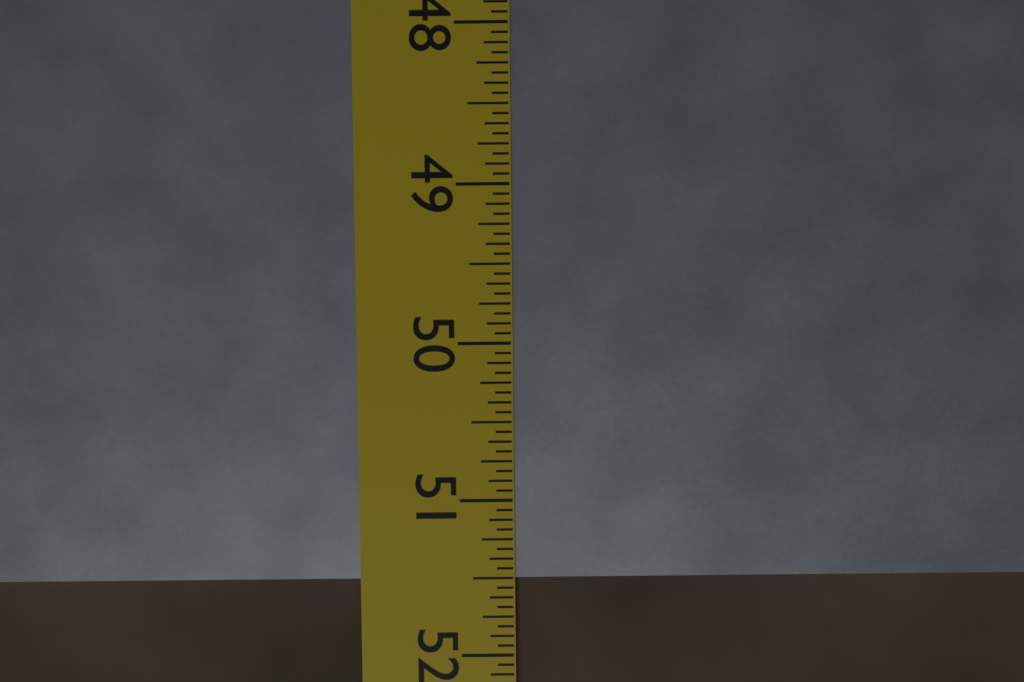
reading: 51.5000 in
